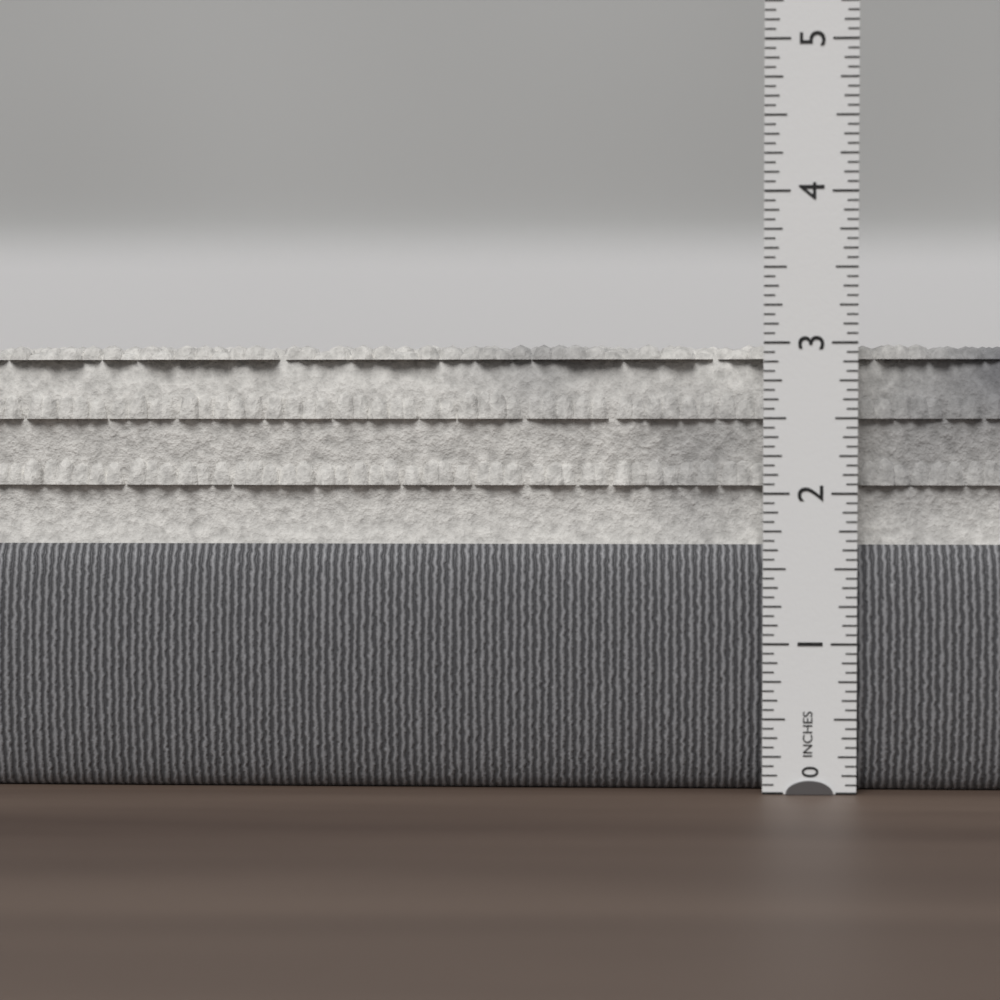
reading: 3.0000 in
